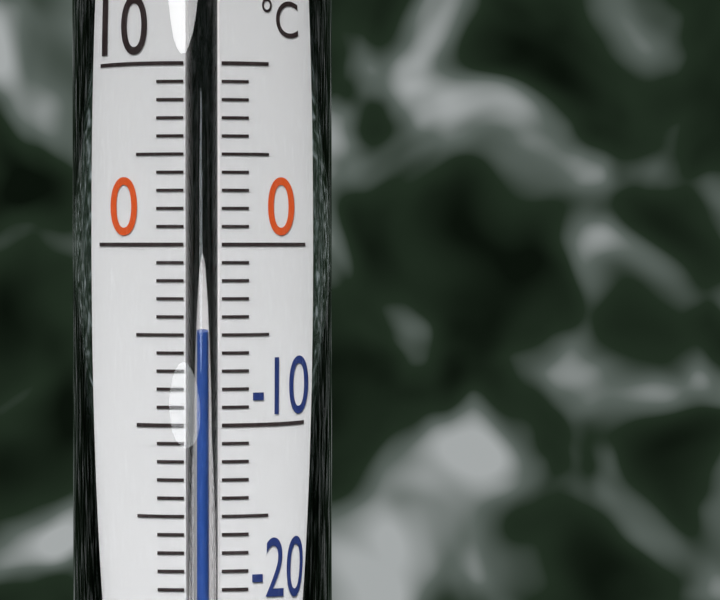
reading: -5 °C
